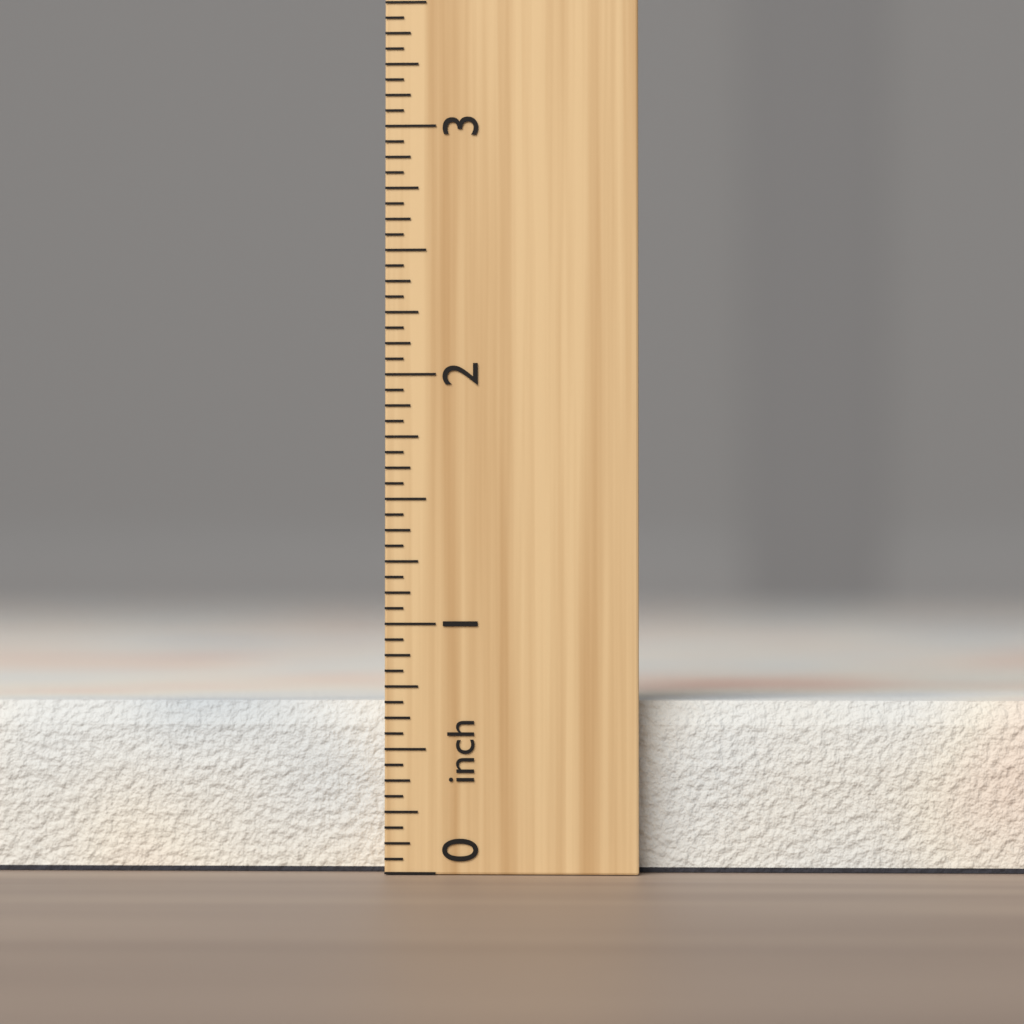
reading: 0.6875 inch
